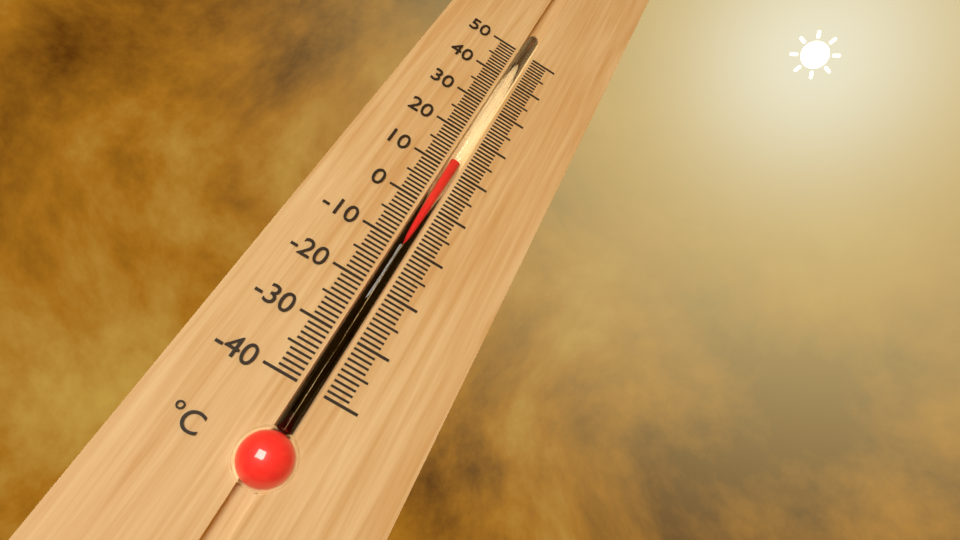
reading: 12 °C
